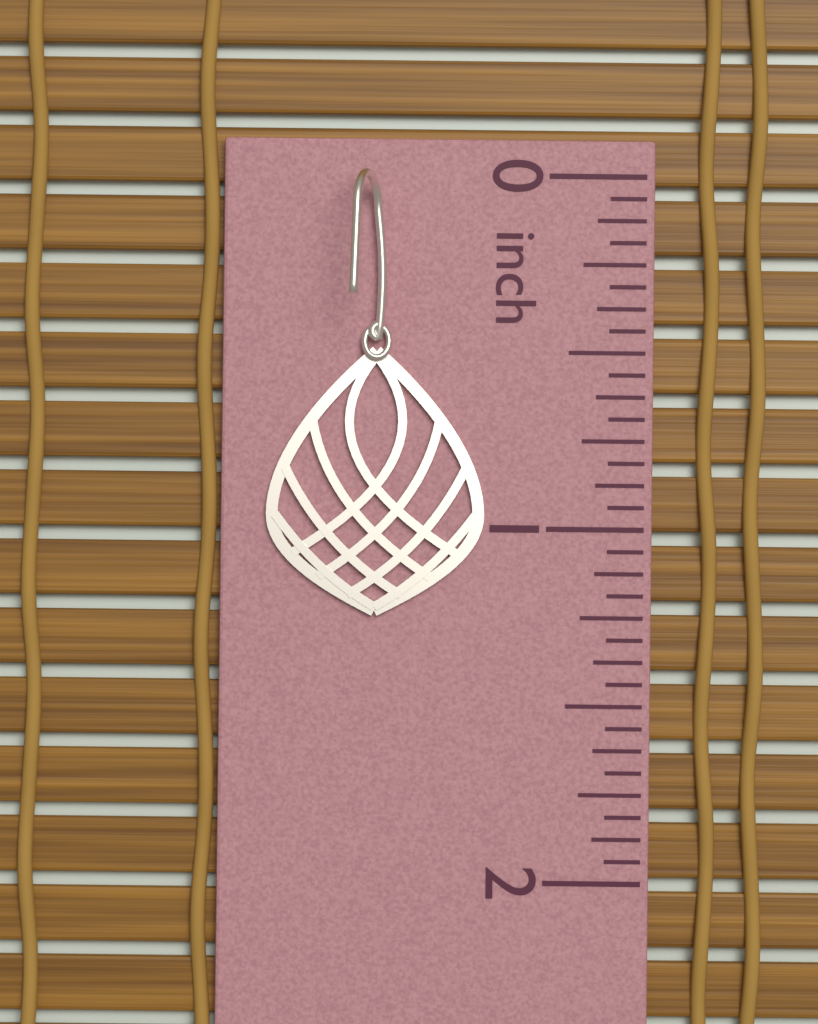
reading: 1.2500 inch
